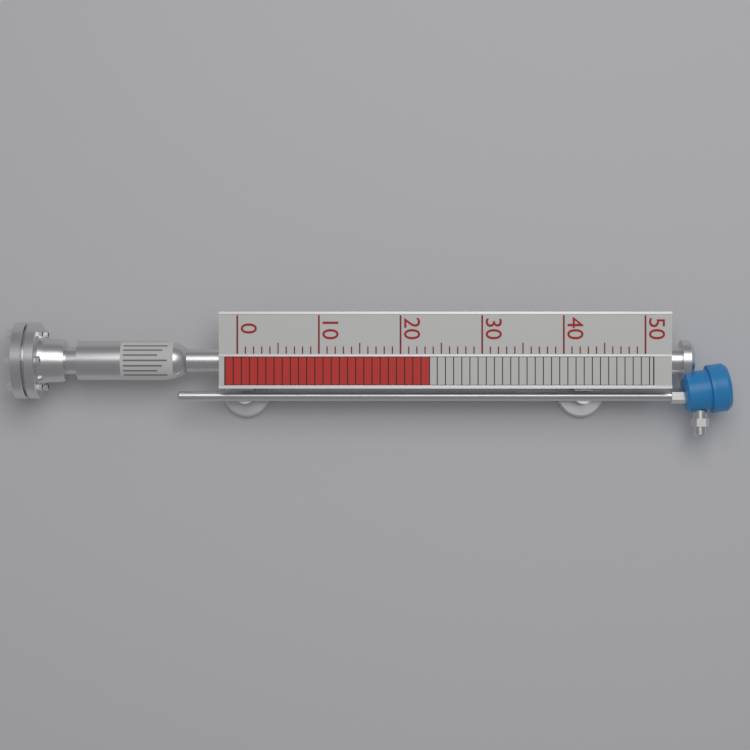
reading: 23.5 (no unit)
